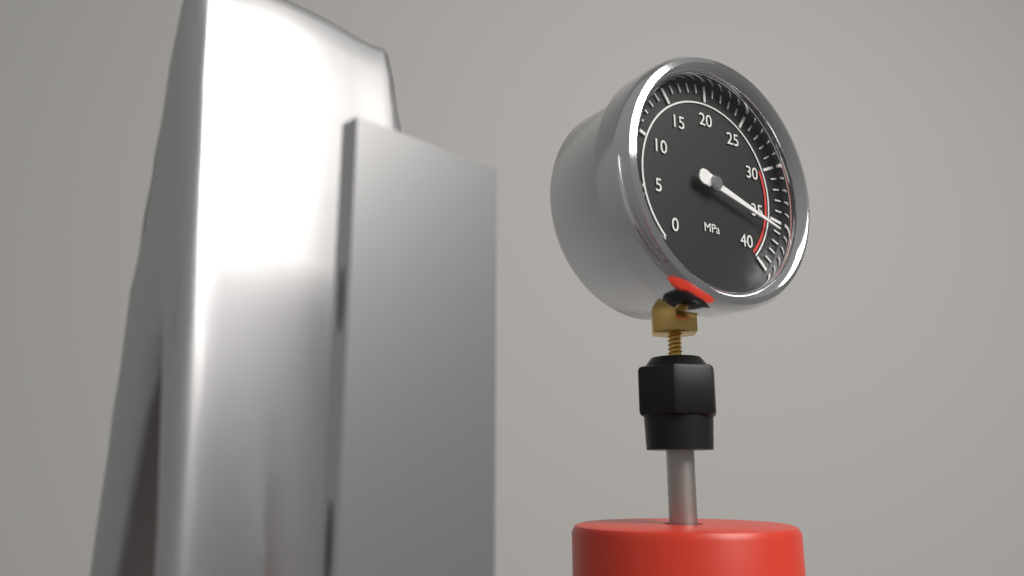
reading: 36 MPa
